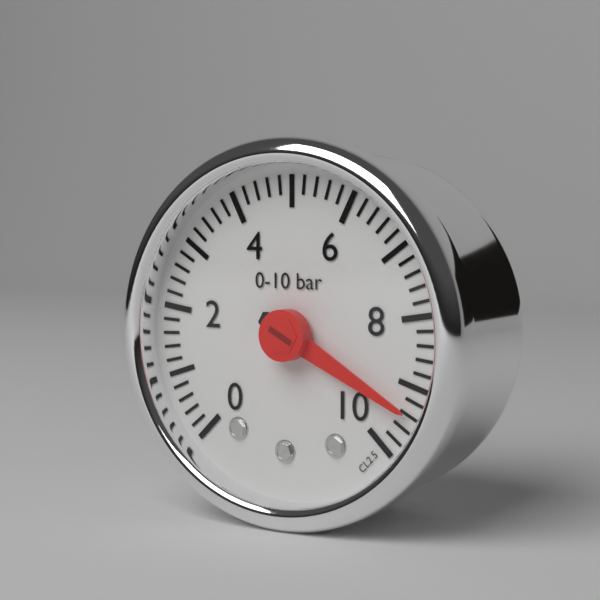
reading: 9.4 bar
